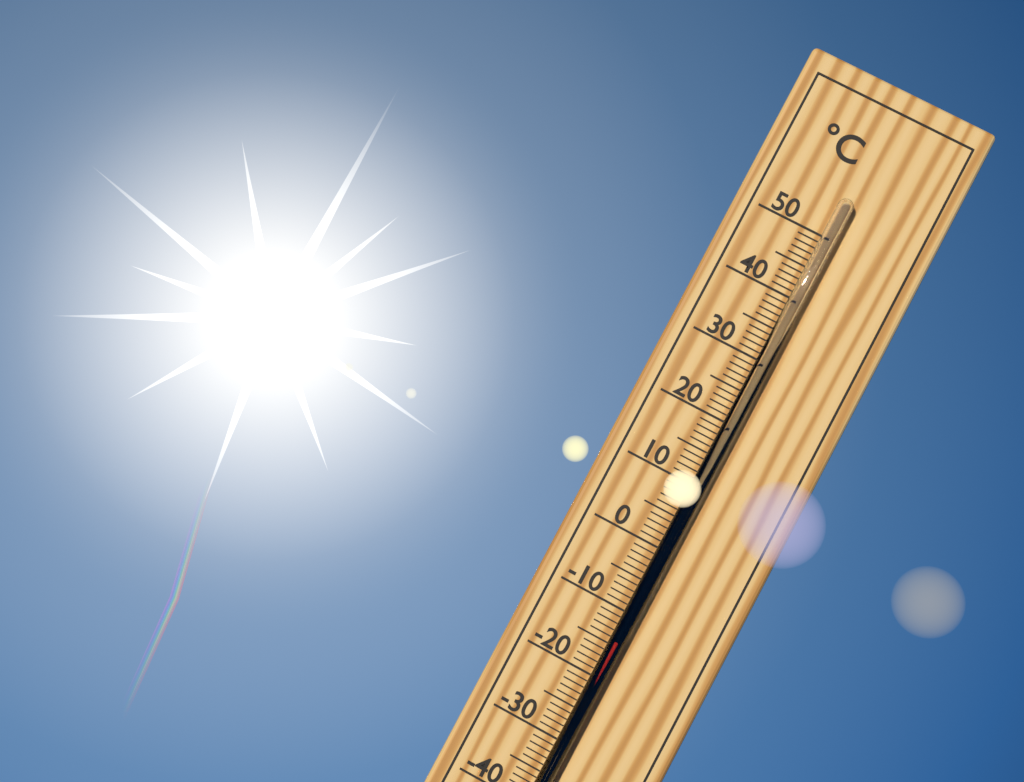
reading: -14 °C
